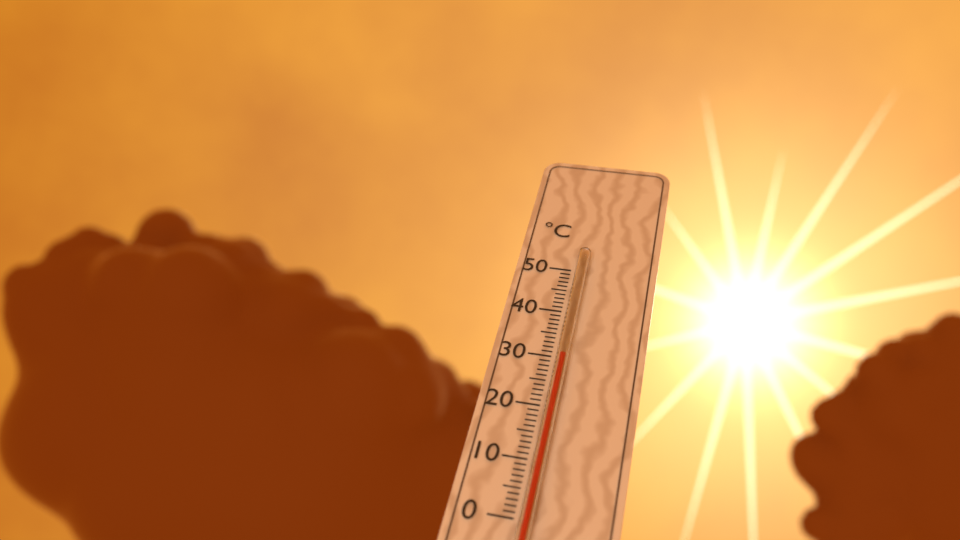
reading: 30 °C
